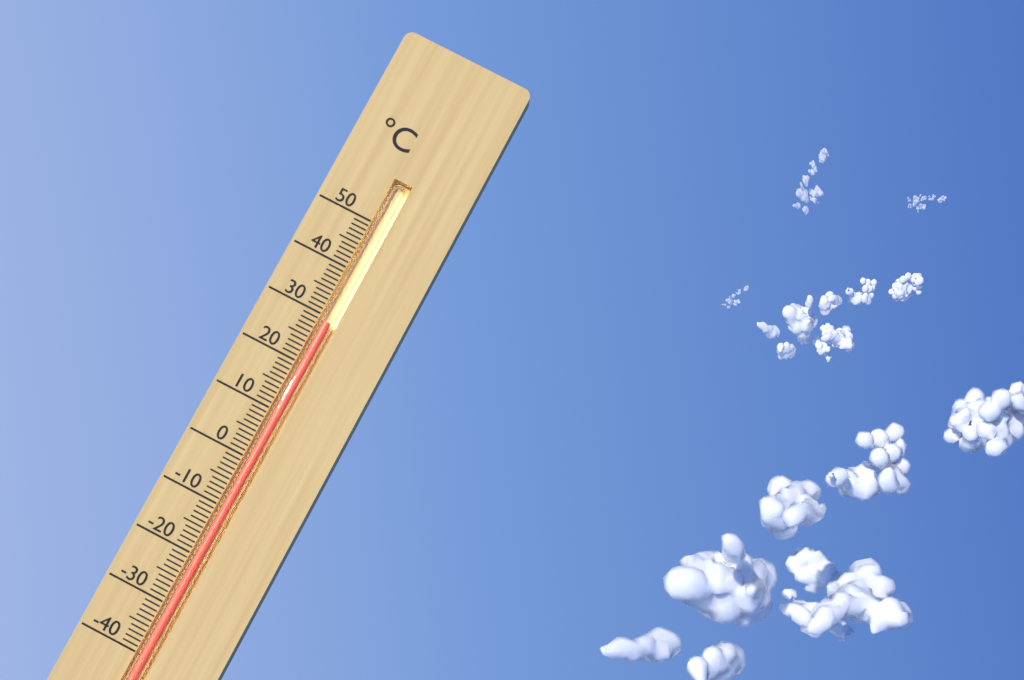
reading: 29 °C
